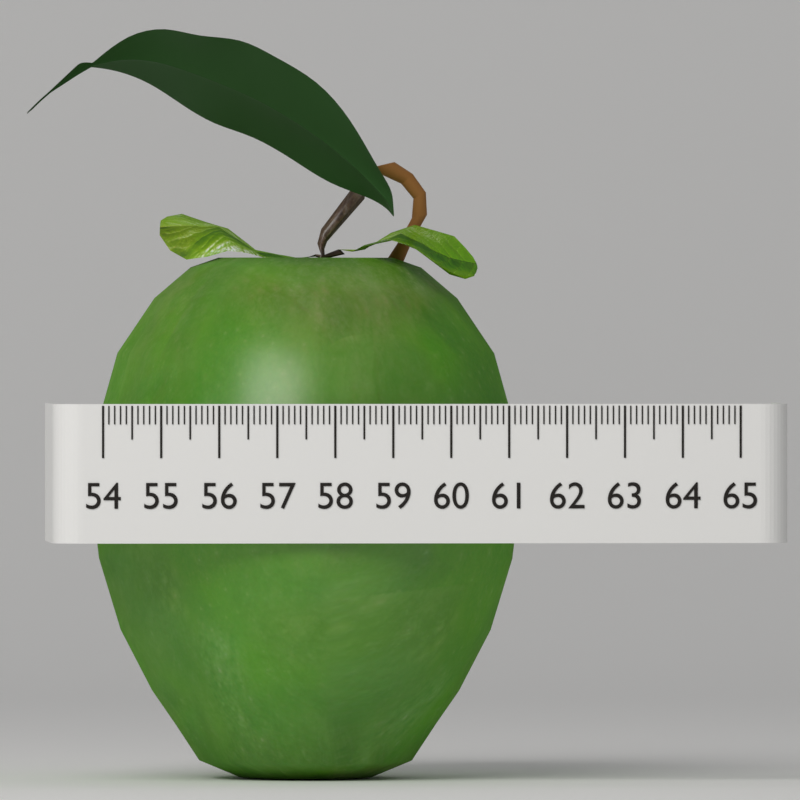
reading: 61.5 (no unit)
